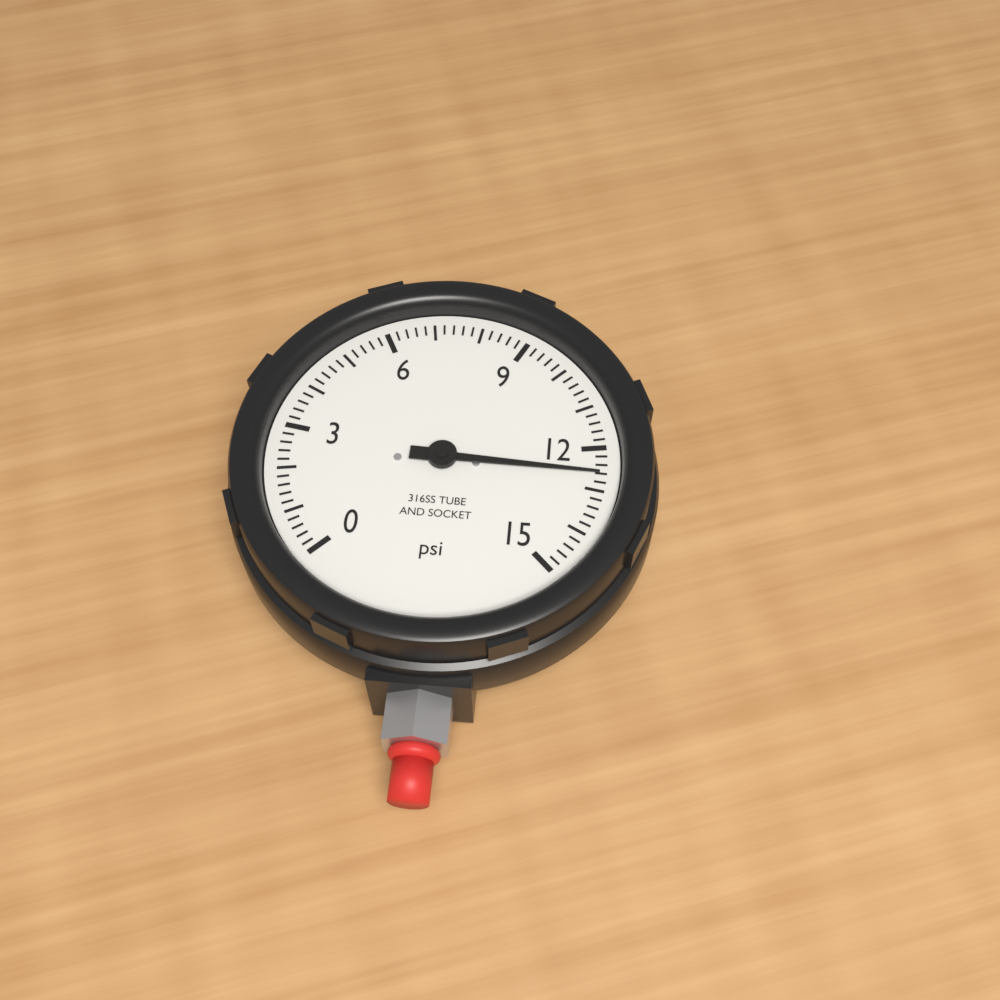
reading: 12.6 psi
